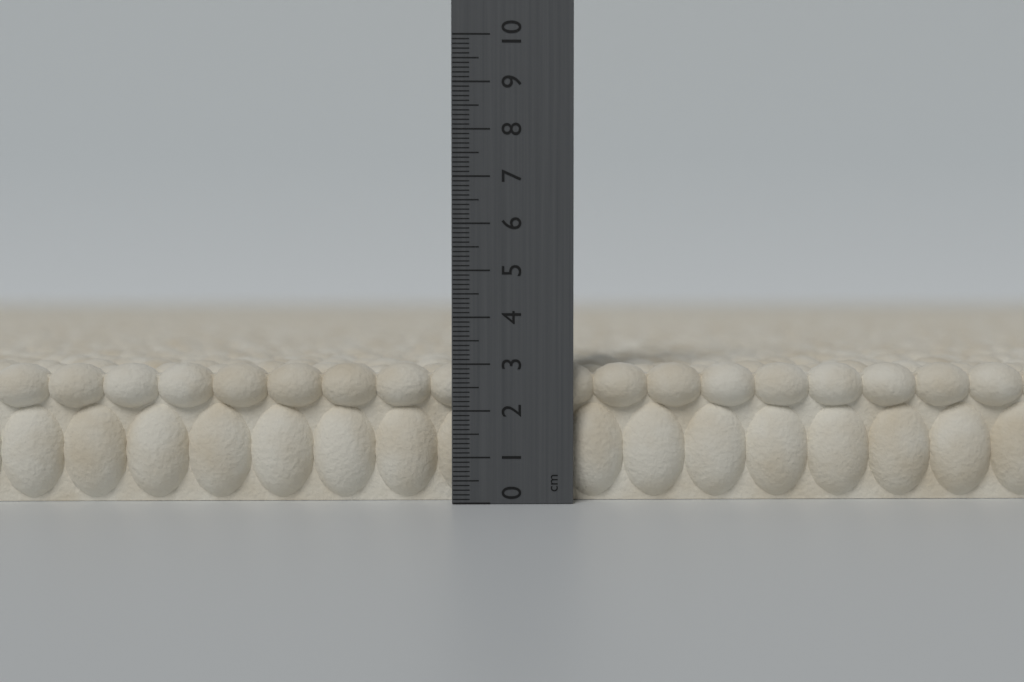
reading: 3.0 cm
